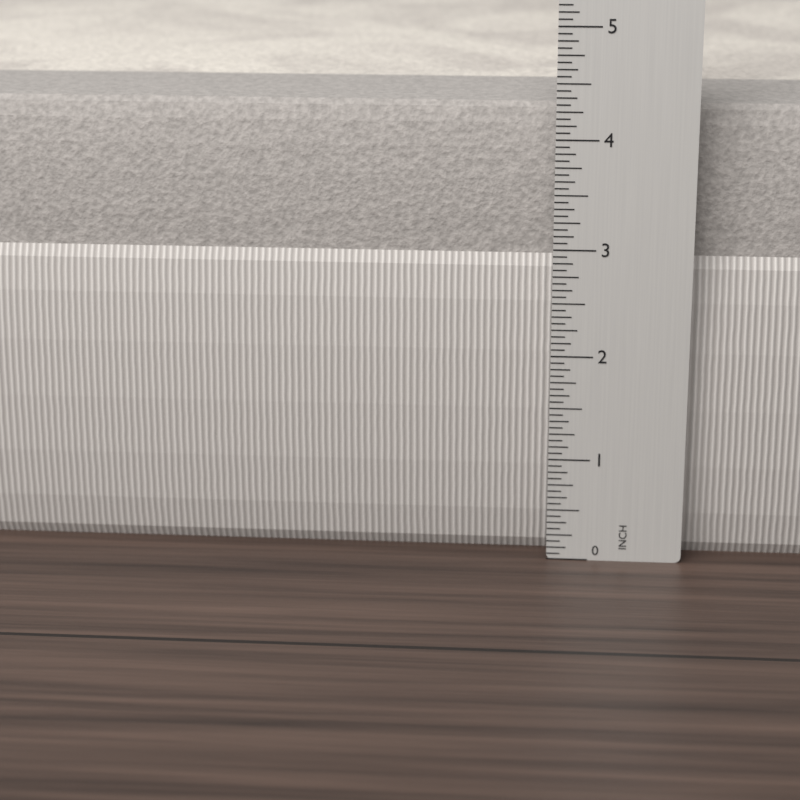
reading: 4.2500 in
